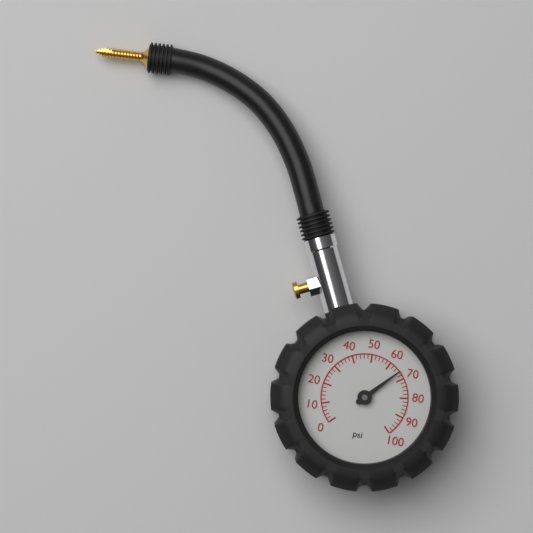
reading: 66 psi
